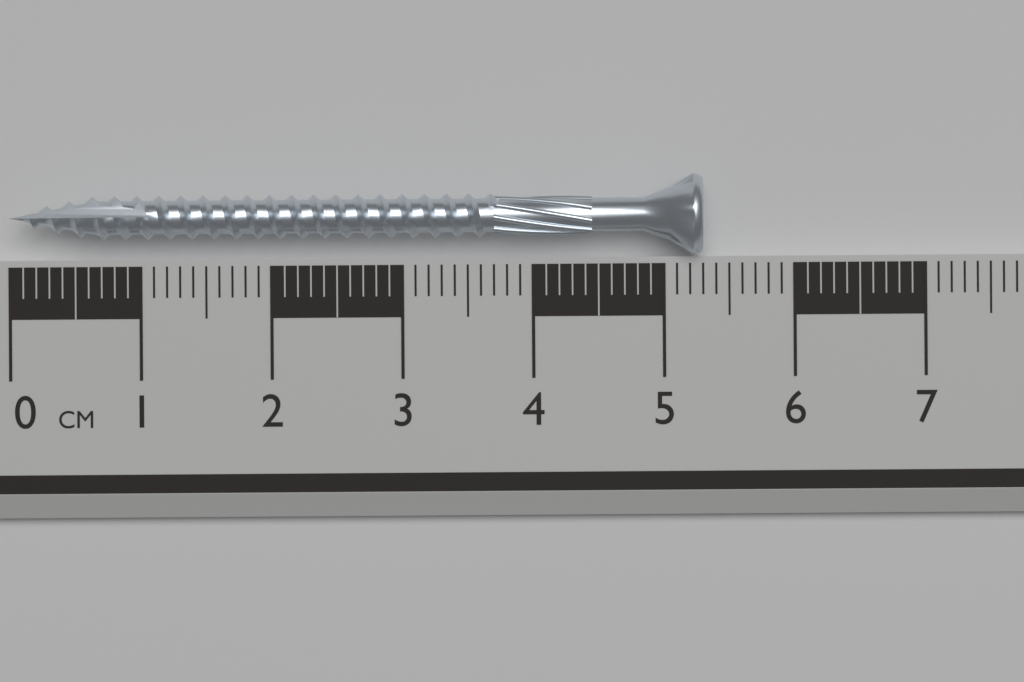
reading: 5.3 cm
